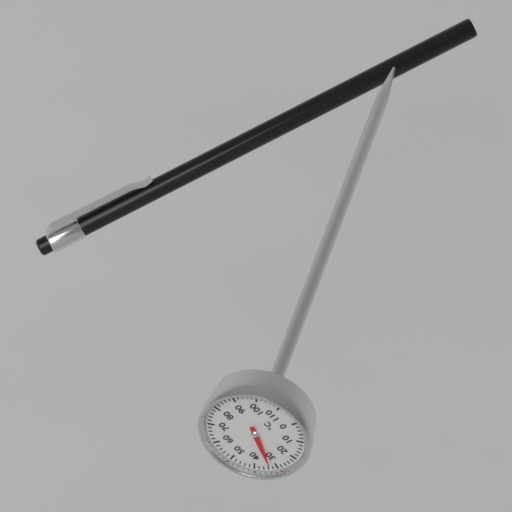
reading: 33 °C
